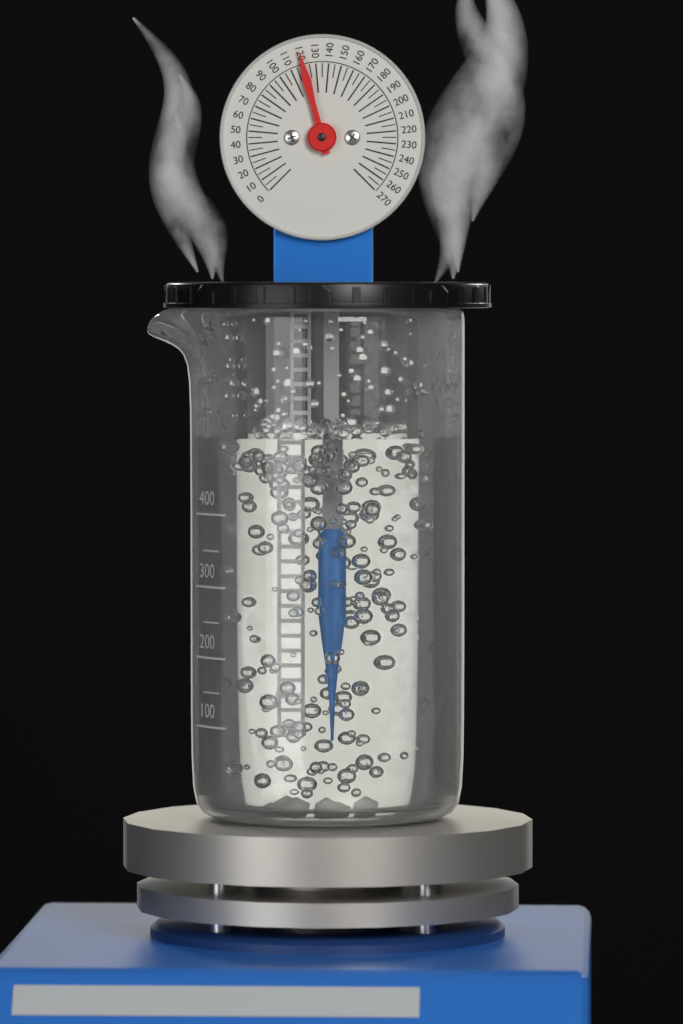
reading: 120 (no unit)
